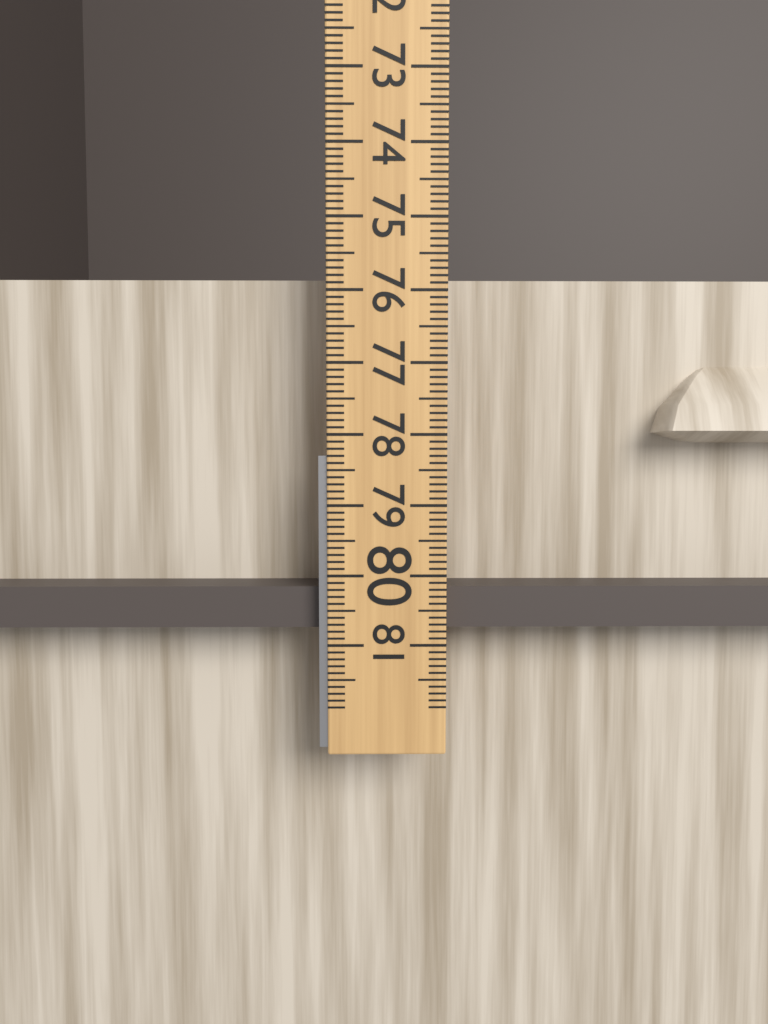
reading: 80.8 (no unit)
